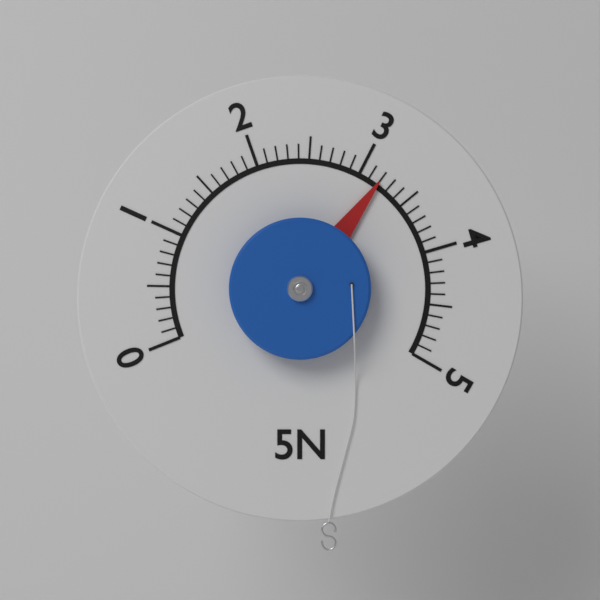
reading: 3.2 N
